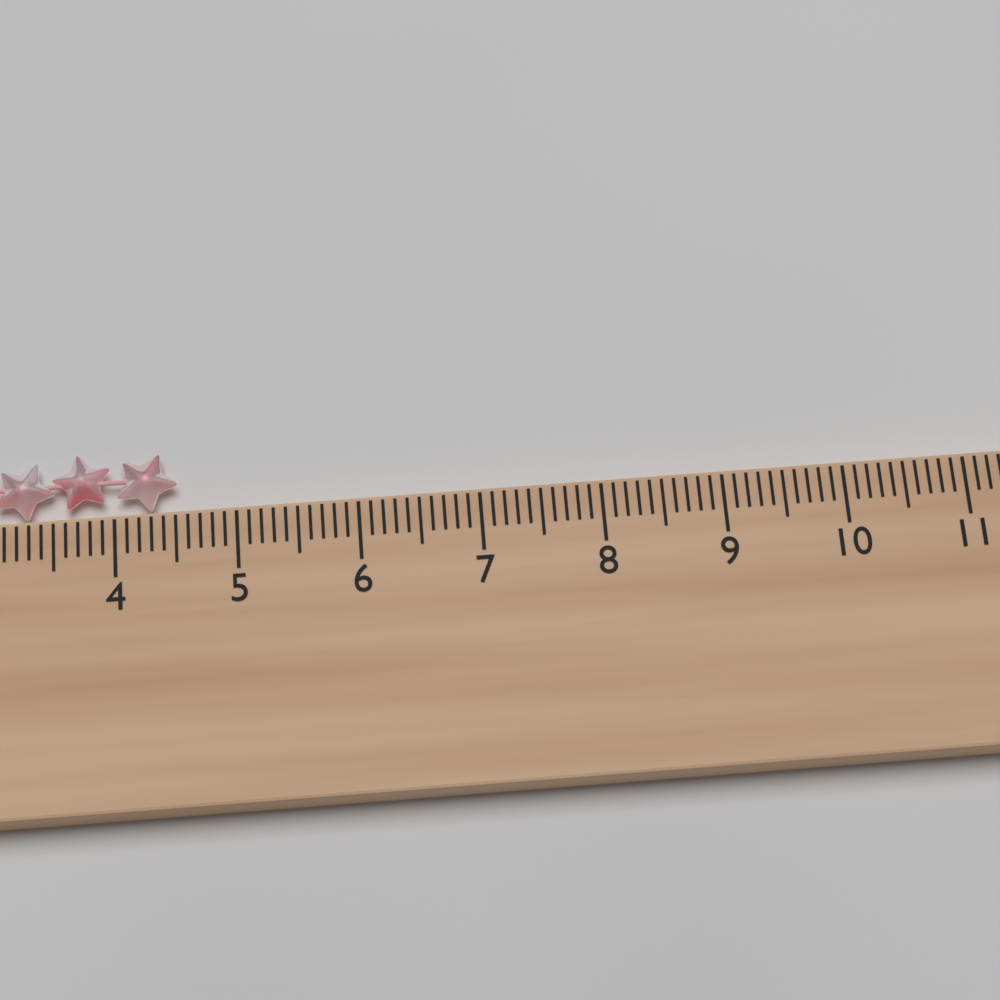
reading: 4.5 cm
